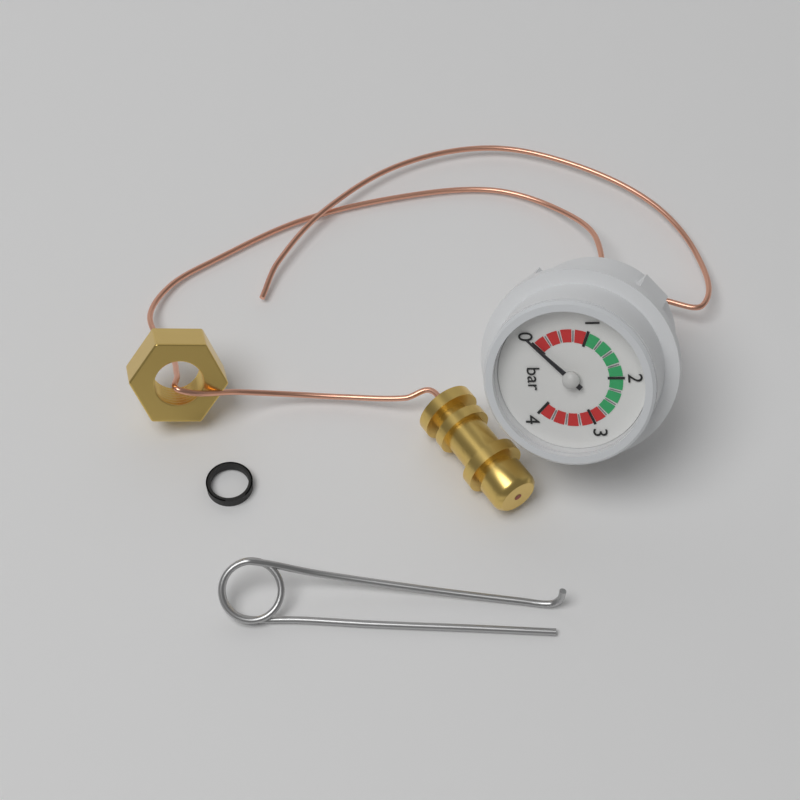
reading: 0.00 bar
